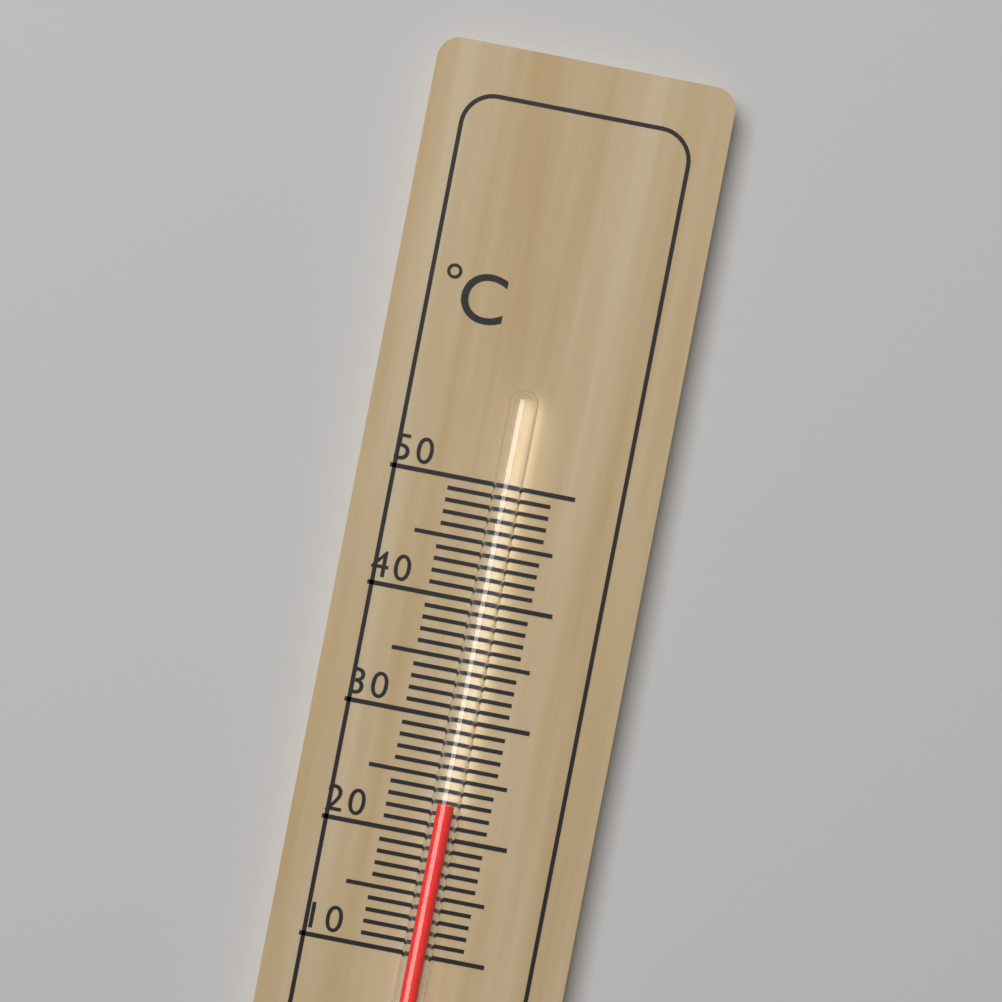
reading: 23 °C
